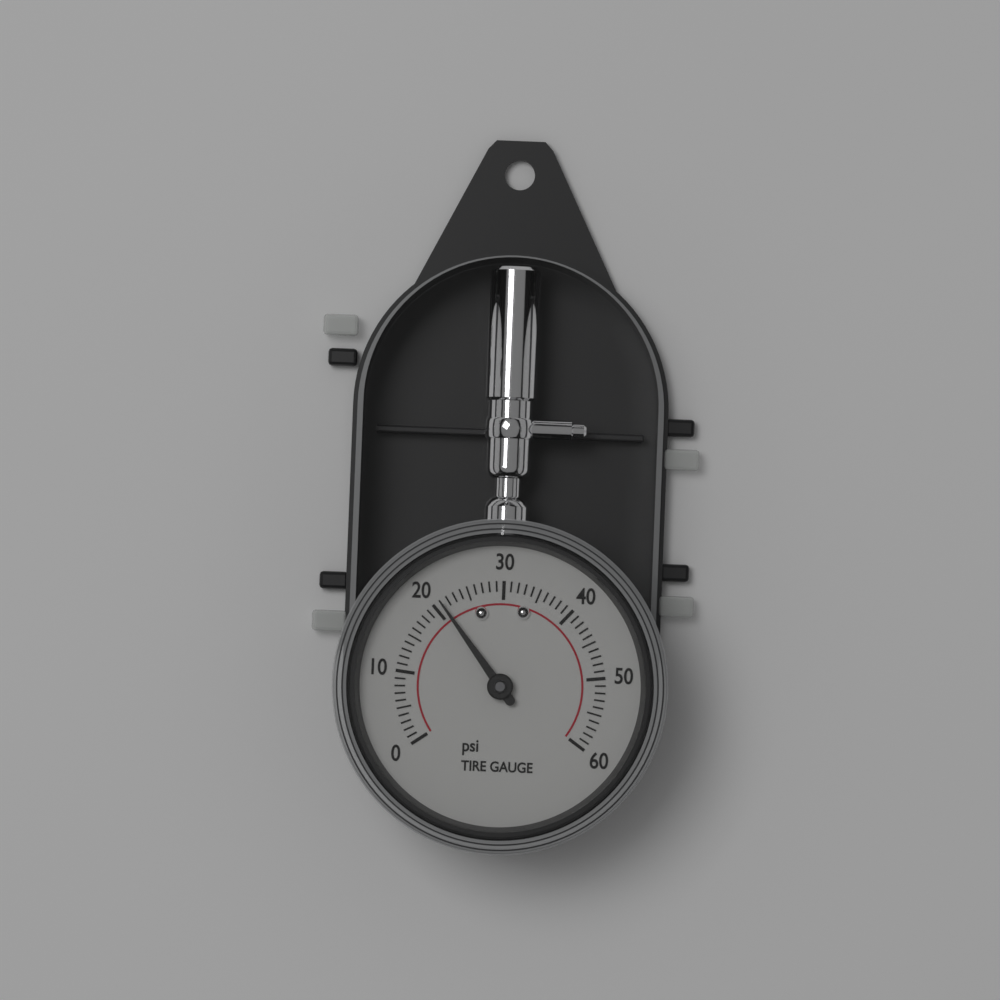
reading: 21 psi
